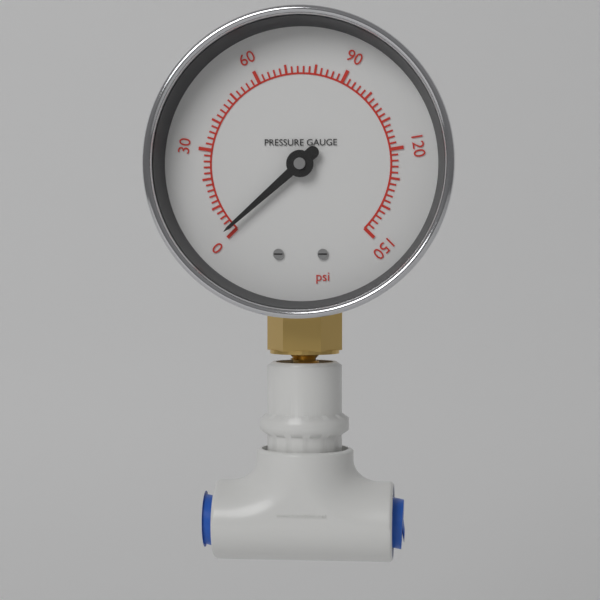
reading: 2 psi
